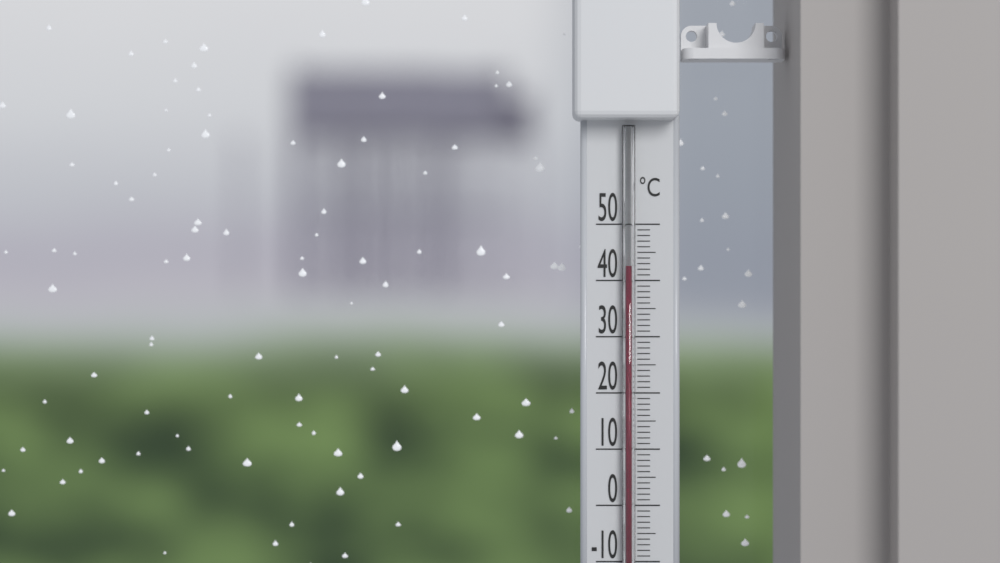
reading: 42.5 °C
